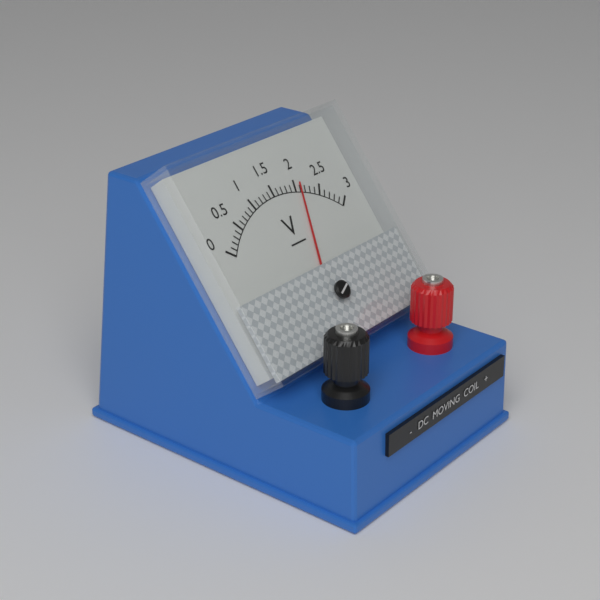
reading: 2.1 V
